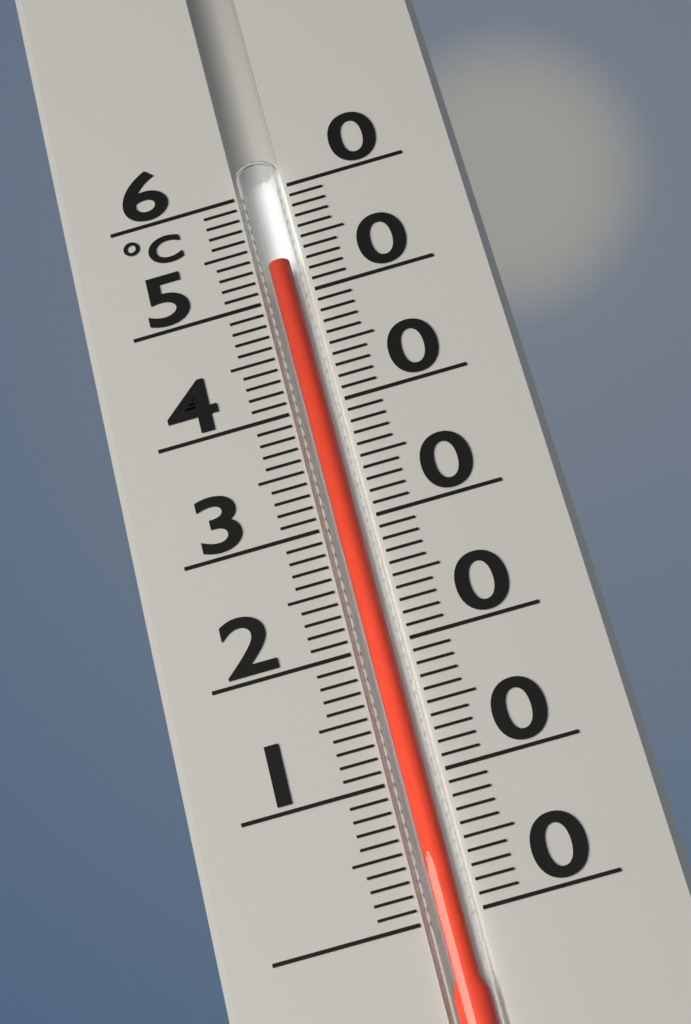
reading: 53 °C
